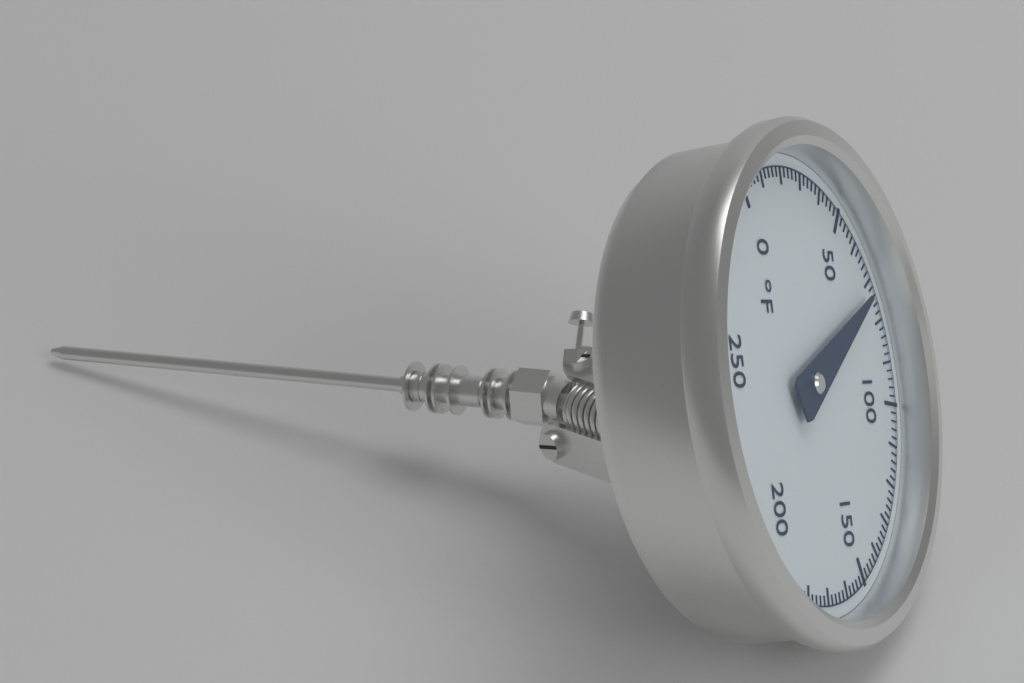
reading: 72 °F
